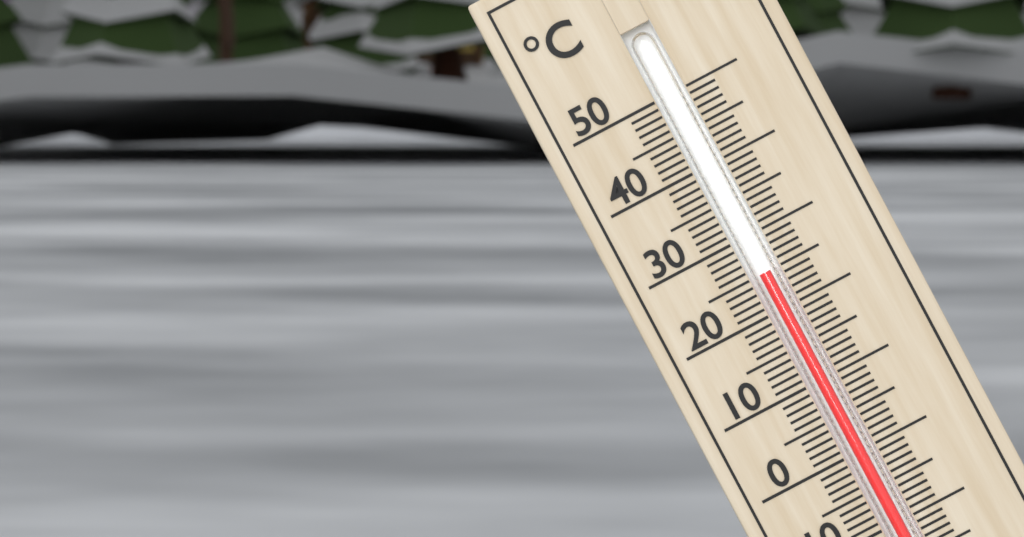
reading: 25 °C
